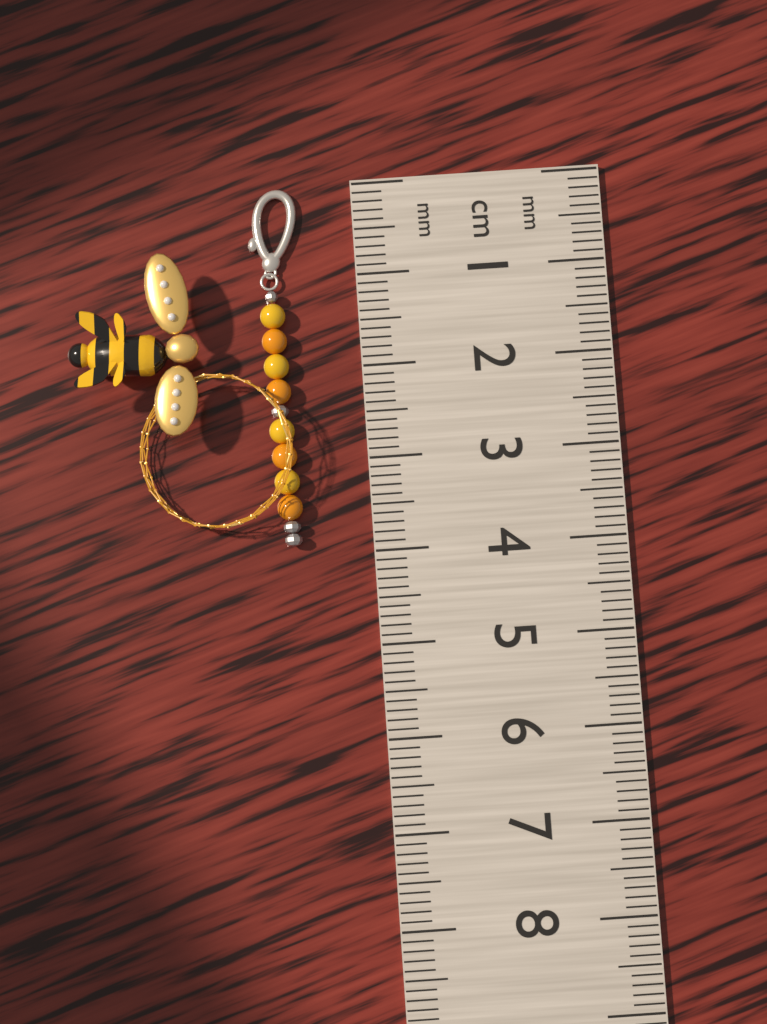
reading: 3.9 cm
